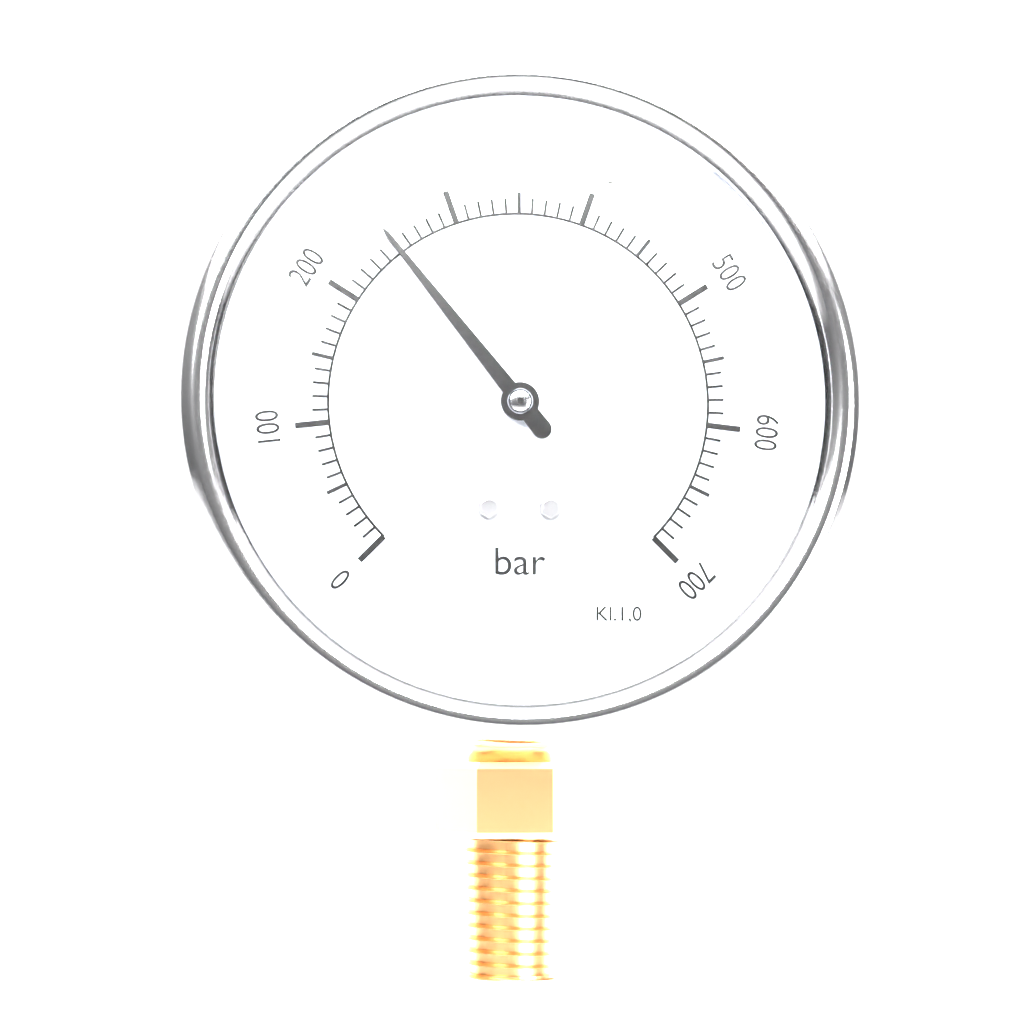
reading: 250 bar
